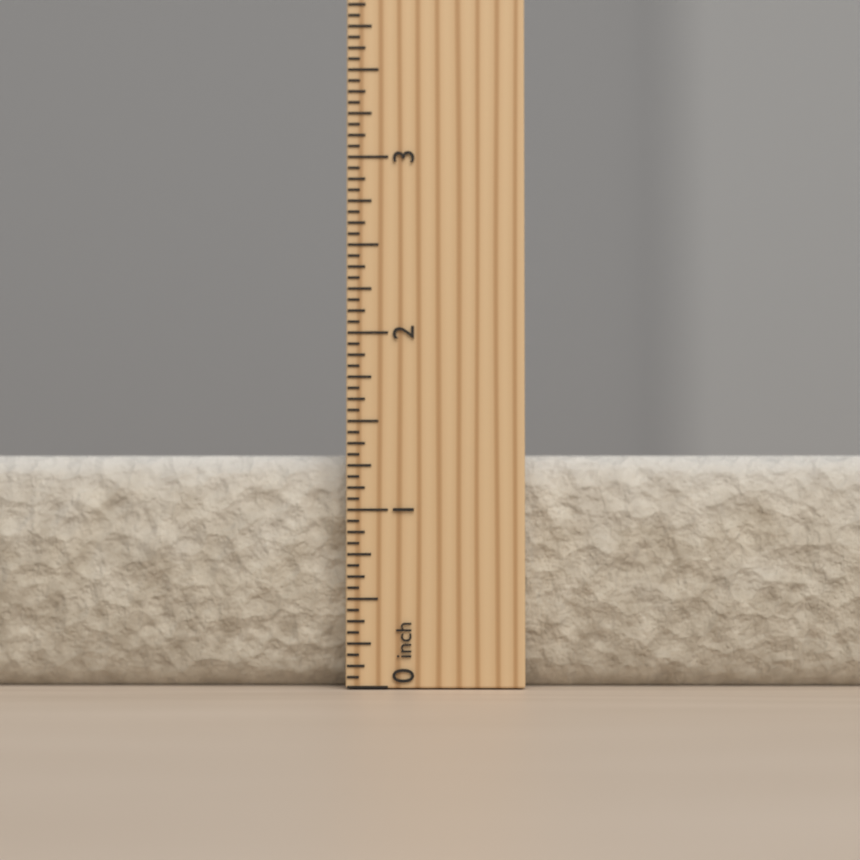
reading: 1.3125 inch
